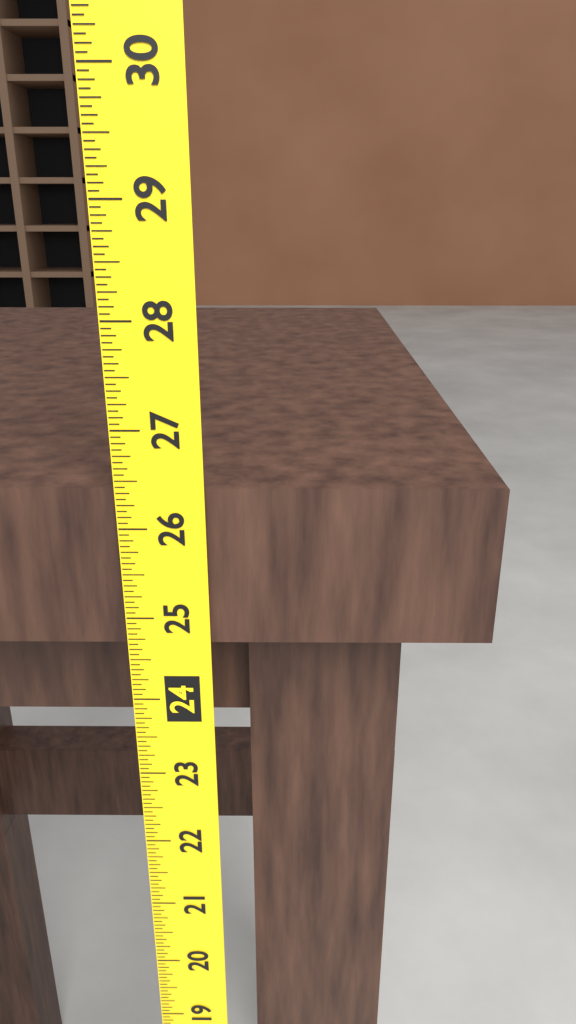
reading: 26.3750 (no unit)
